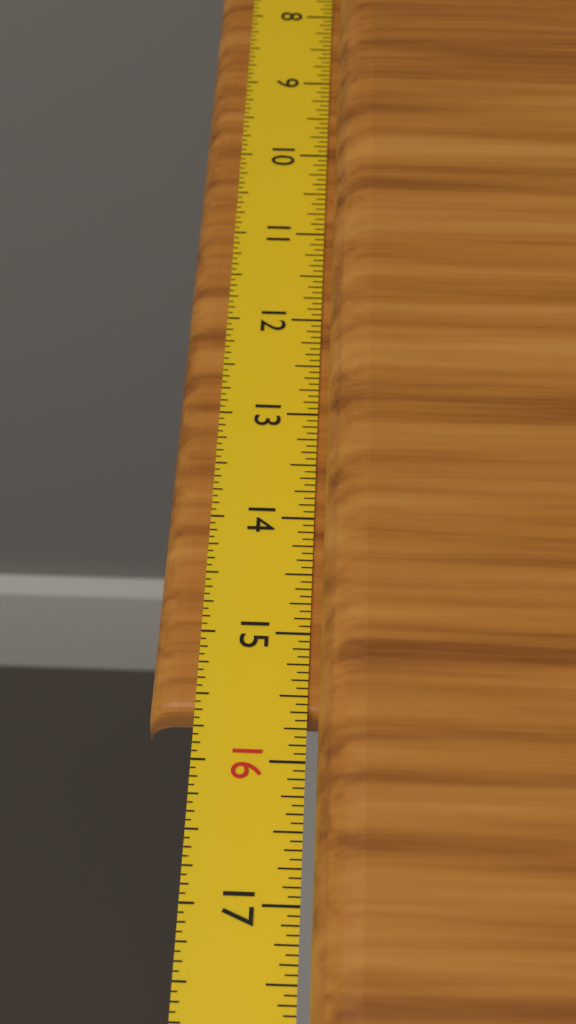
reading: 15.6250 in
